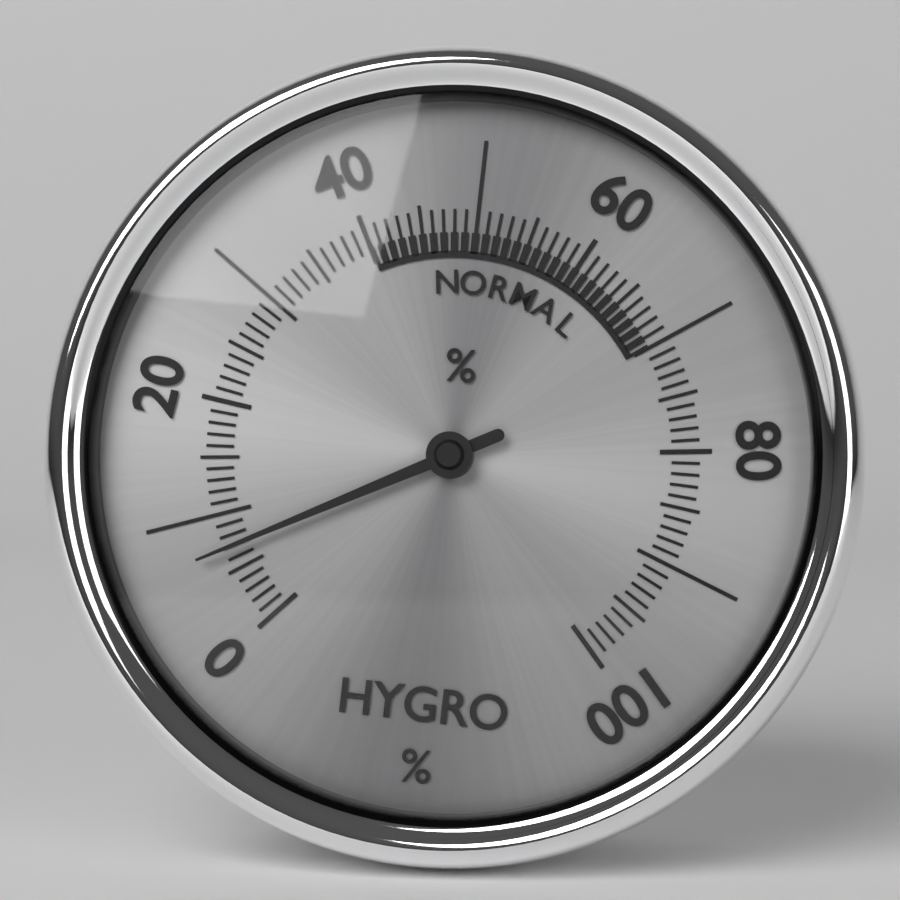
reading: 7 %
